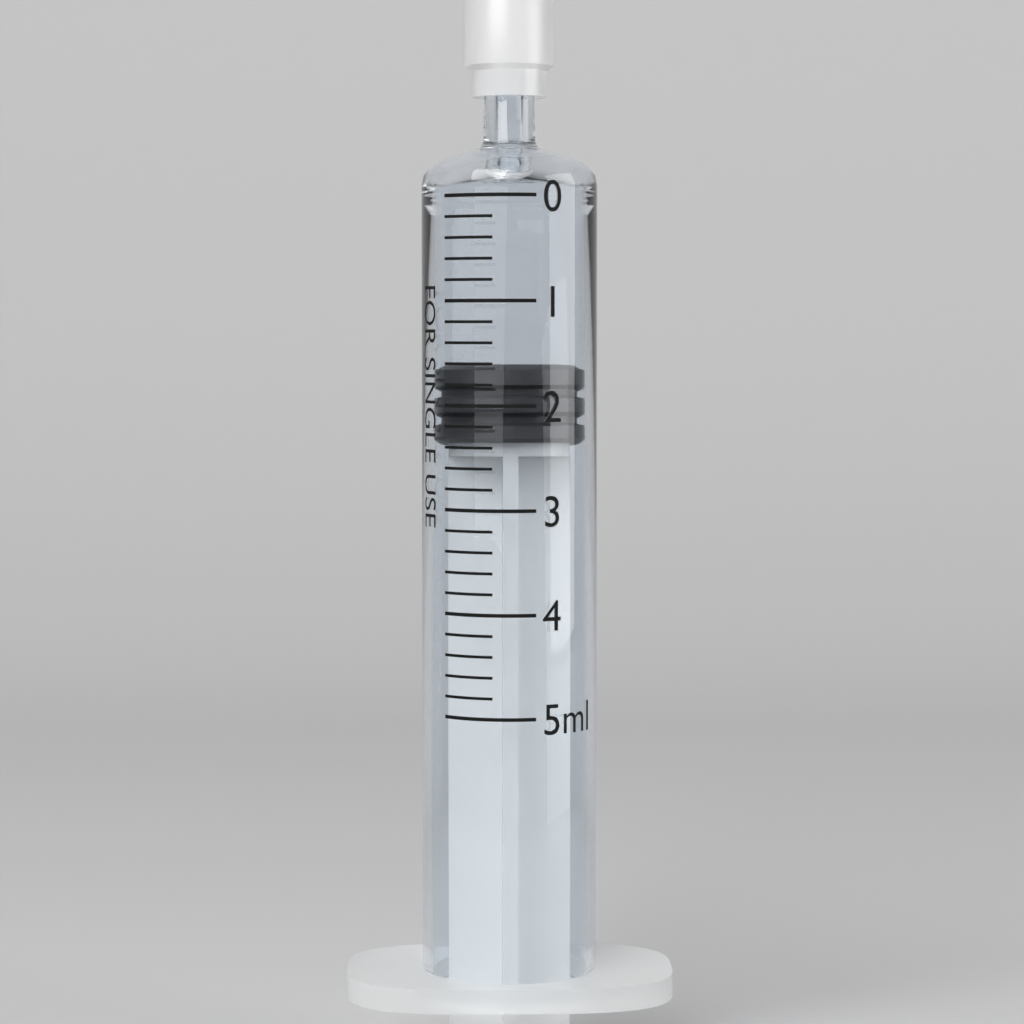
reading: 1.6 ml
